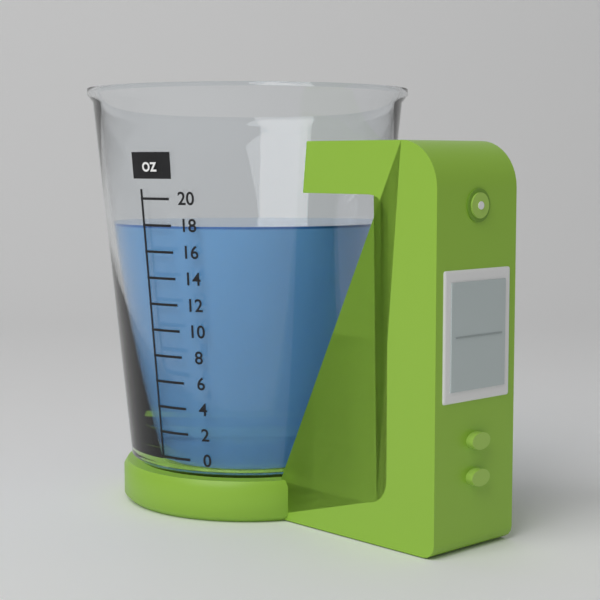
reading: 18 oz
